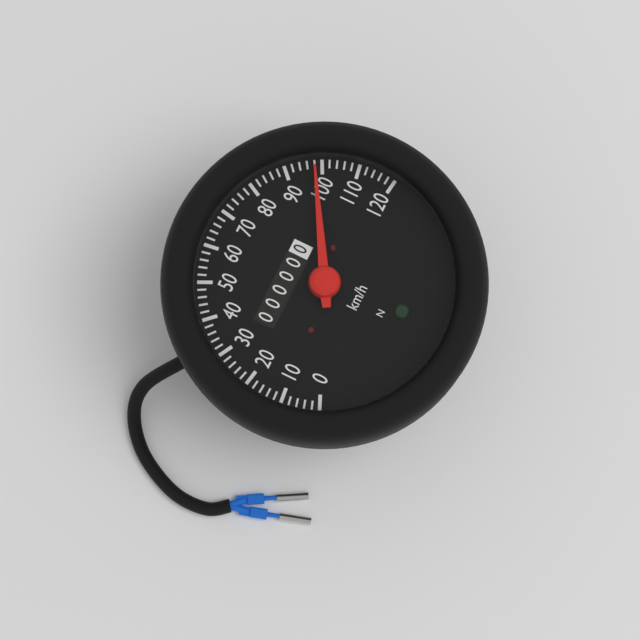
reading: 98 km/h
